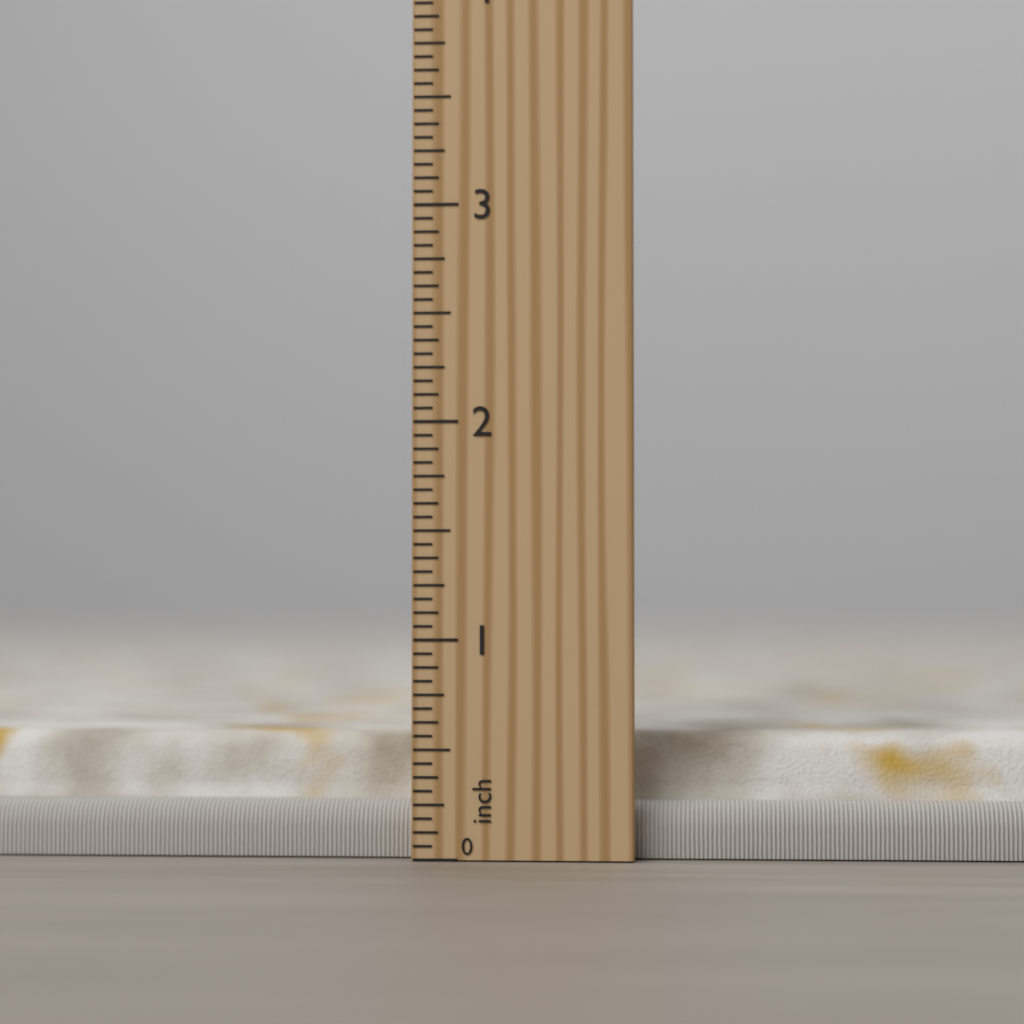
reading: 0.5625 inch
